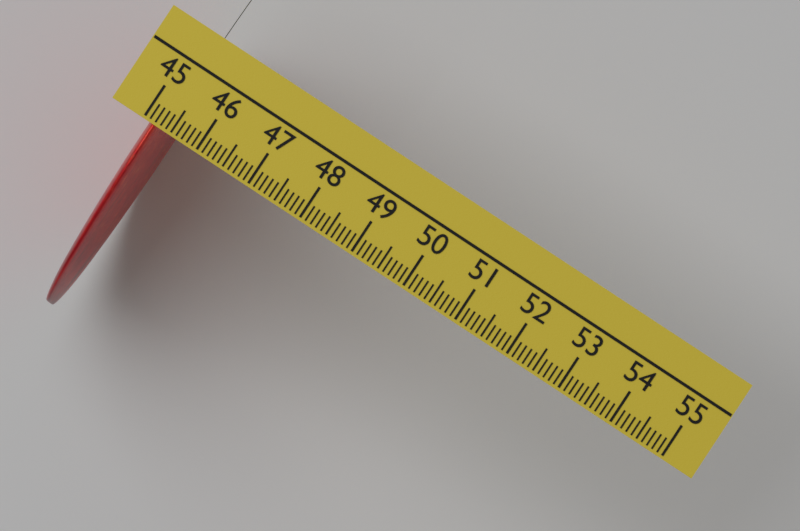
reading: 45.4 (no unit)
